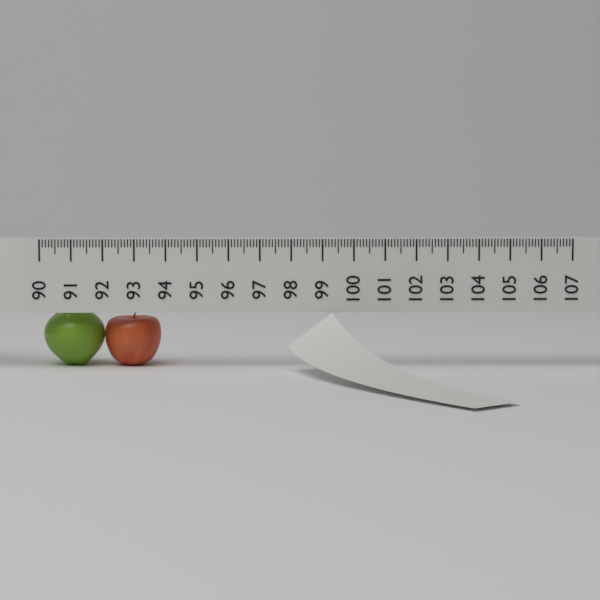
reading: 93.8 (no unit)
